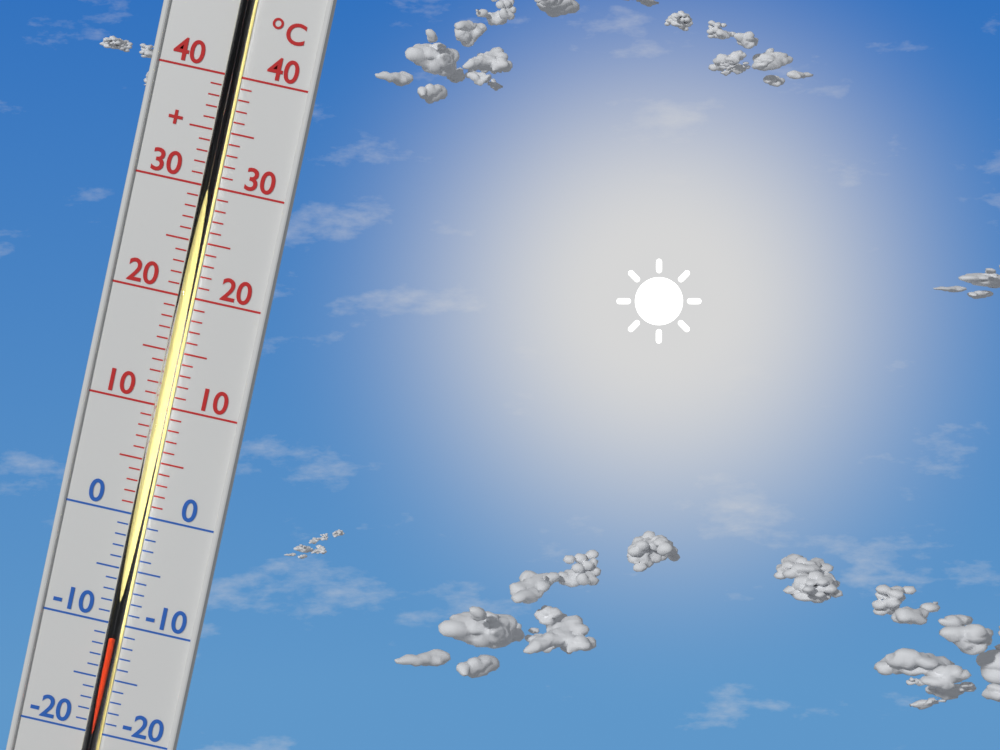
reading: -11 °C
